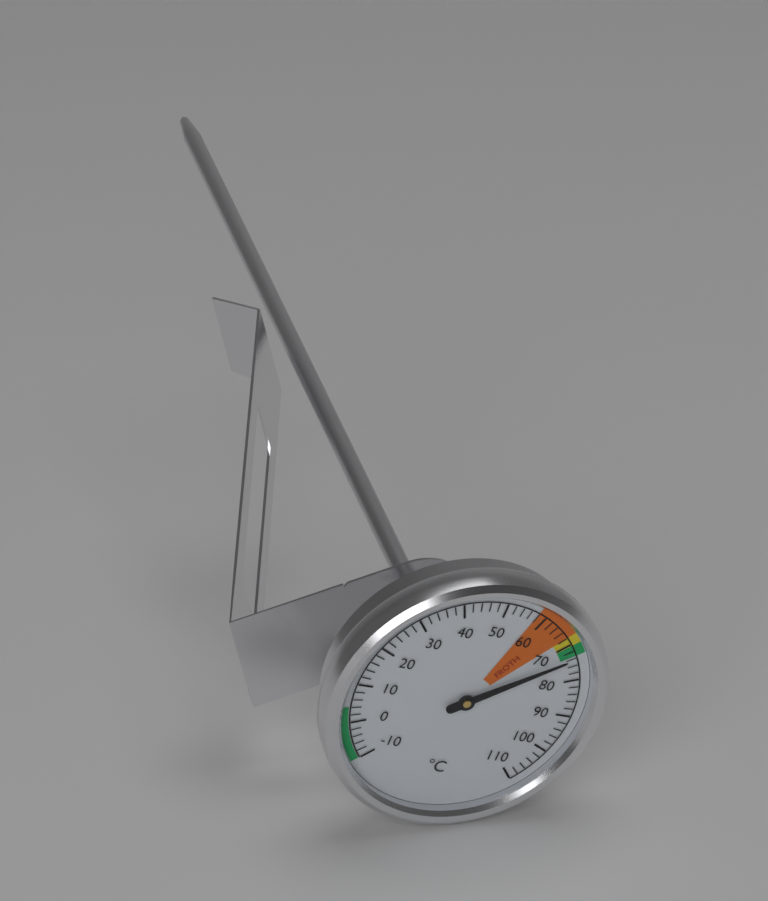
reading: 74 °C
